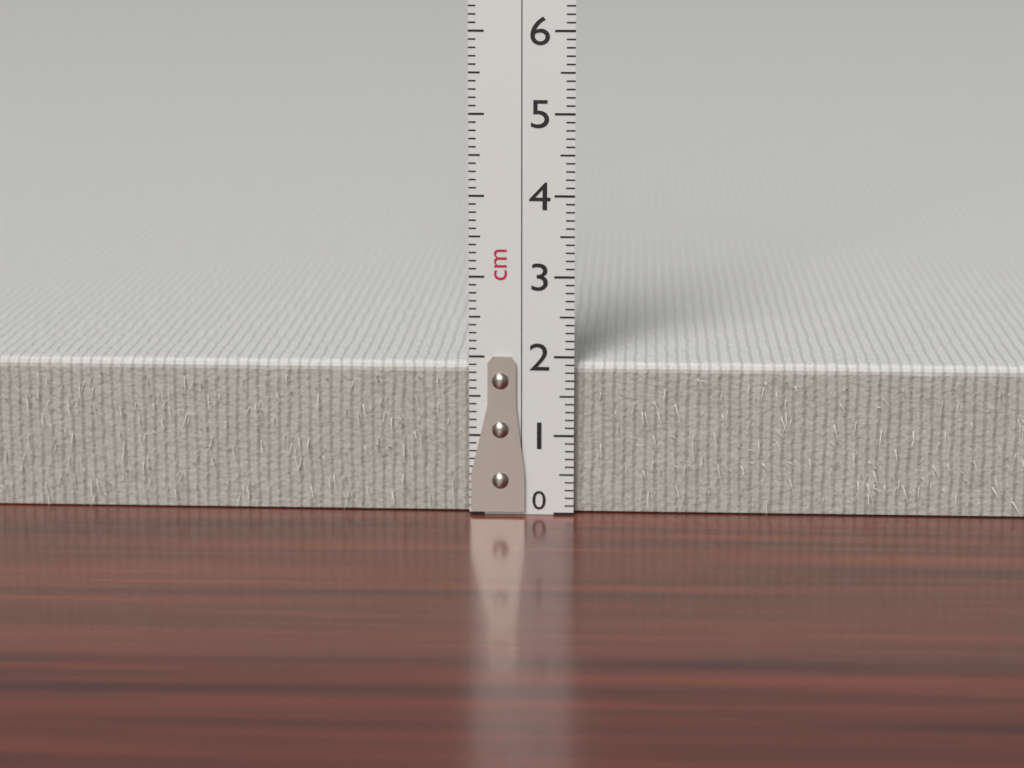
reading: 1.9 cm
